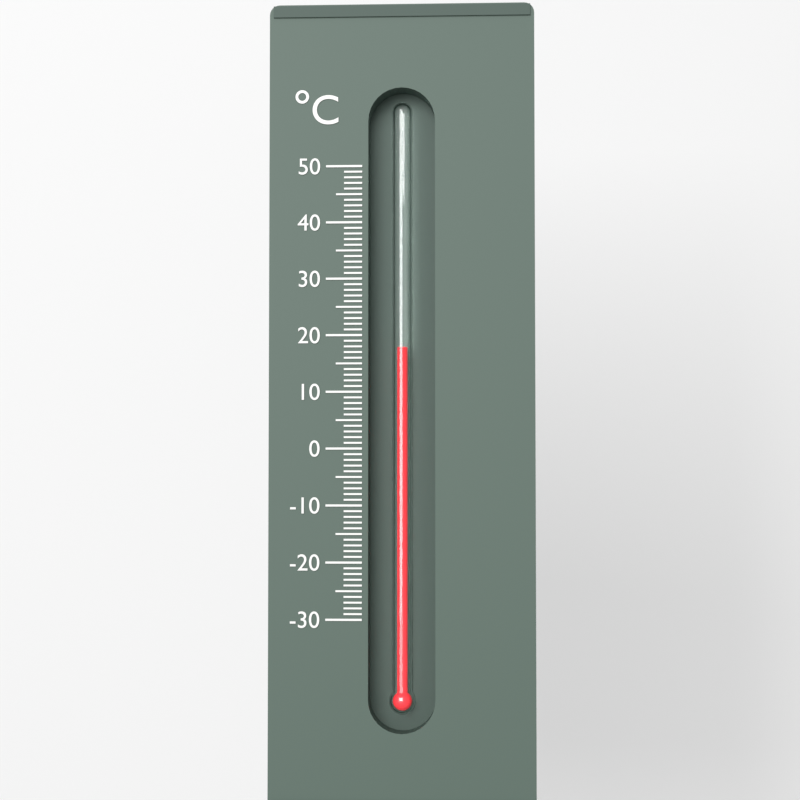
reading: 18 °C
